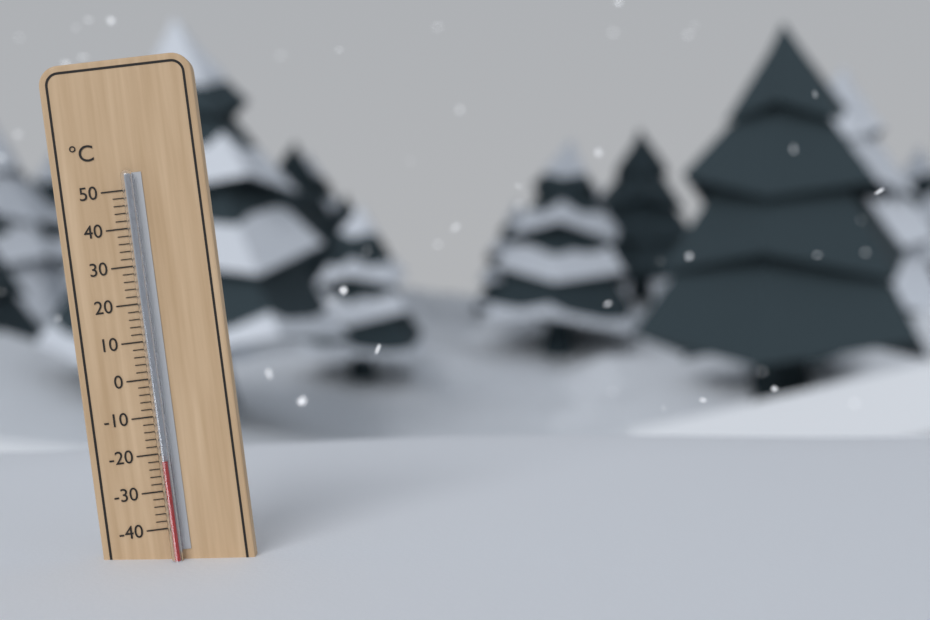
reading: -22 °C
